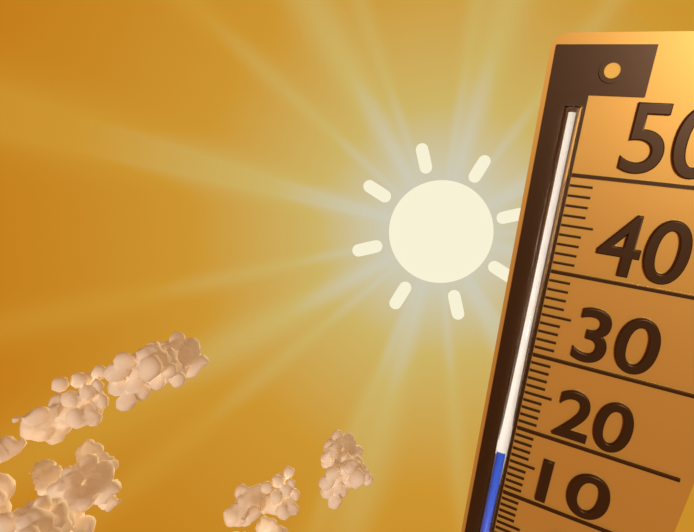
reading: 17 (no unit)
